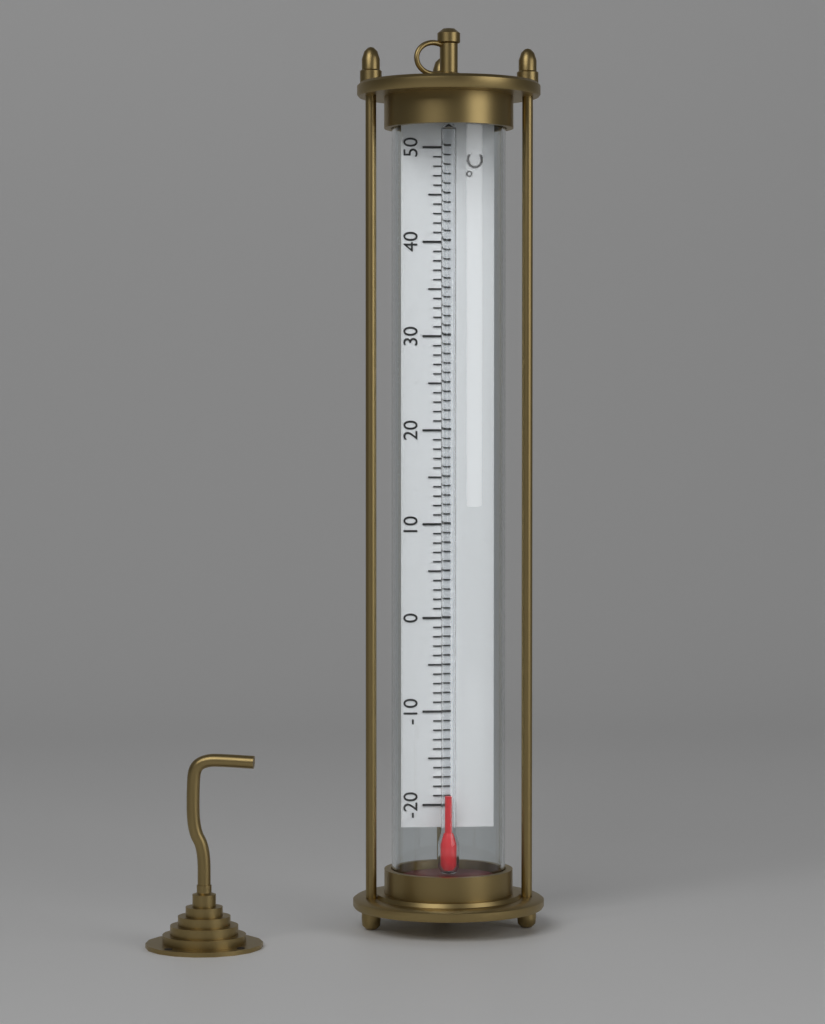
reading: -19 °C
